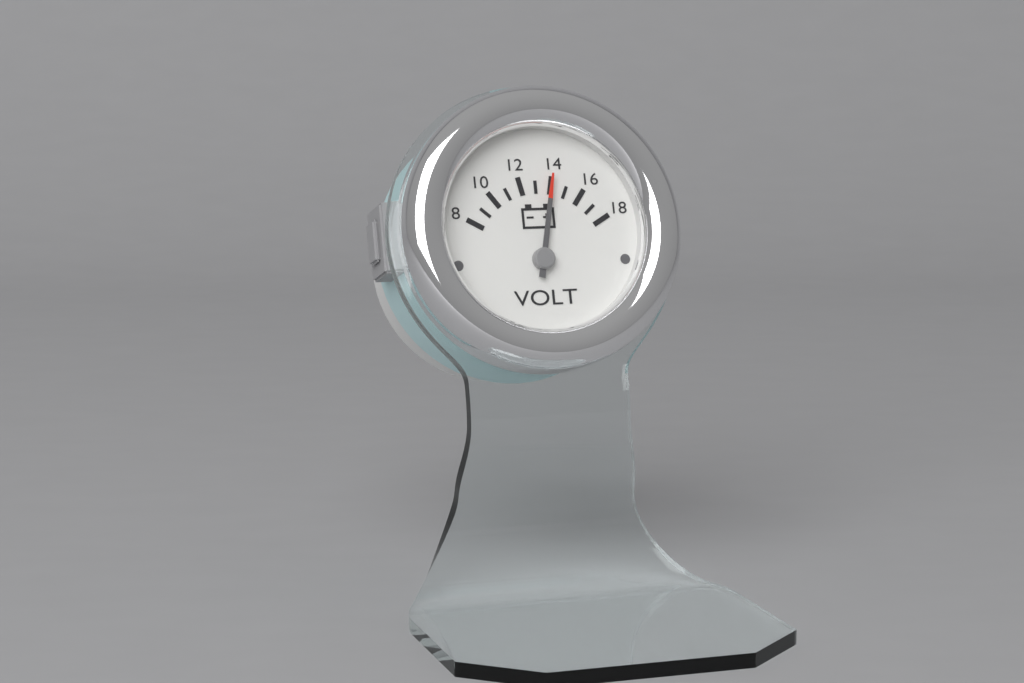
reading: 14 V
